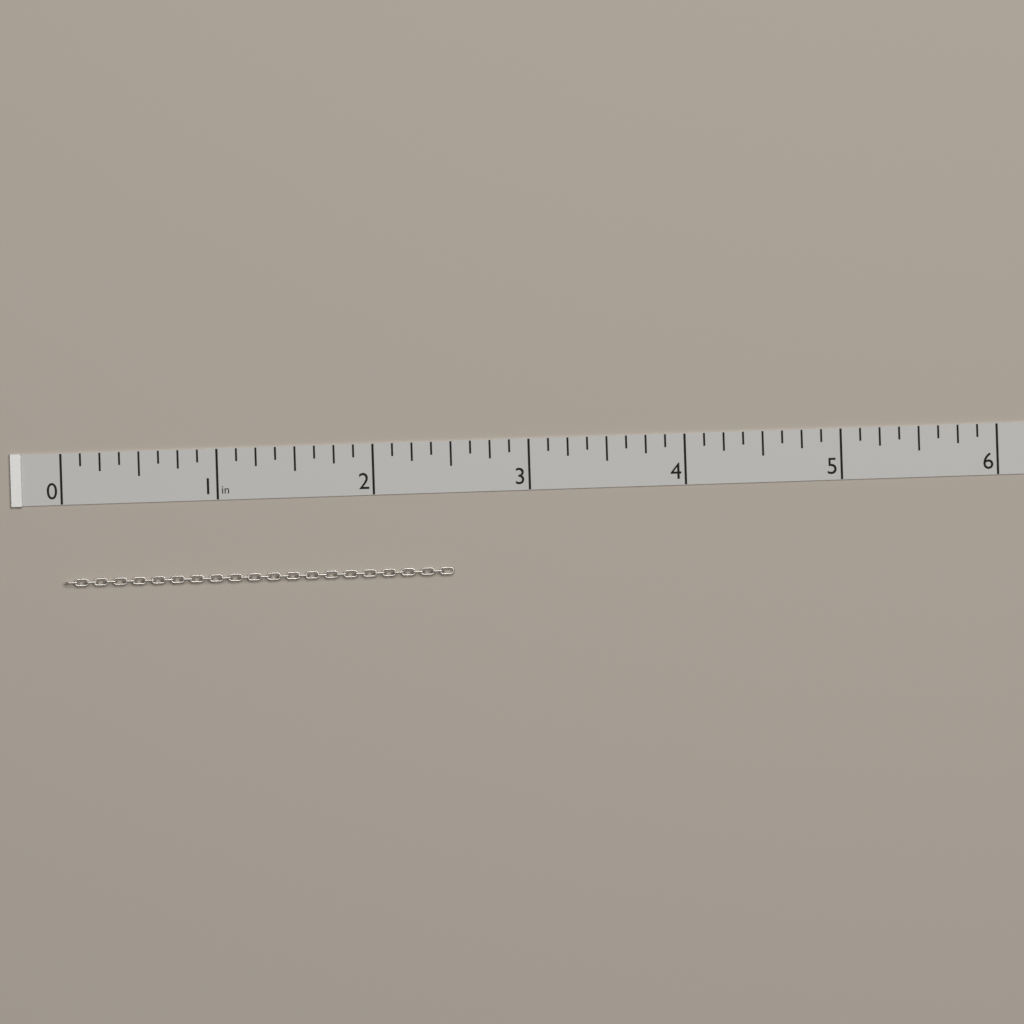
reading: 2.500 in
